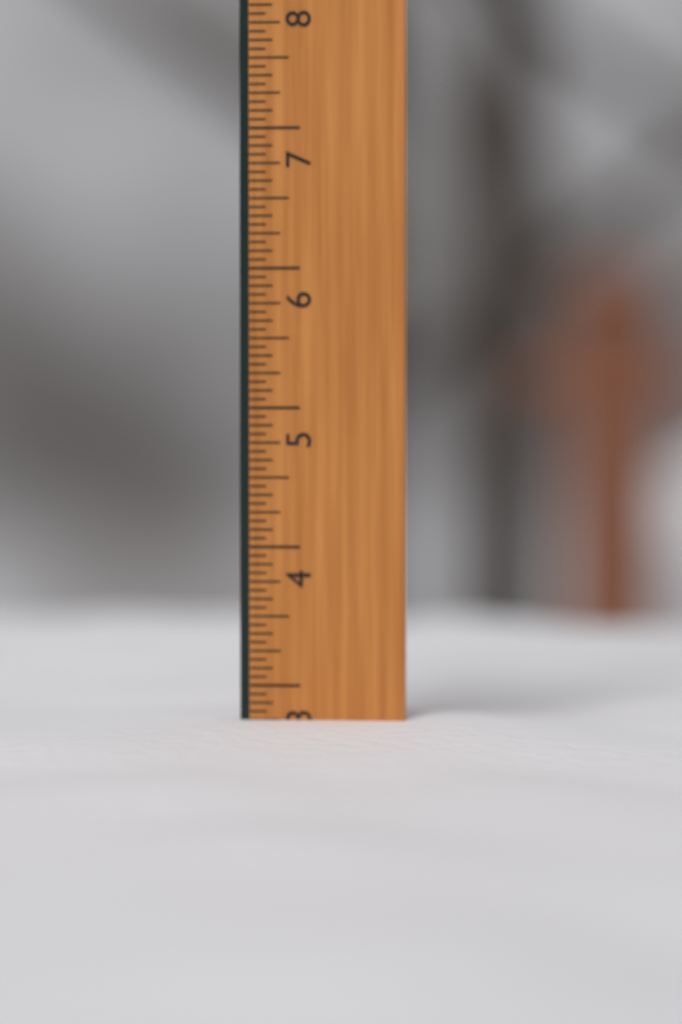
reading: 2.7500 in
